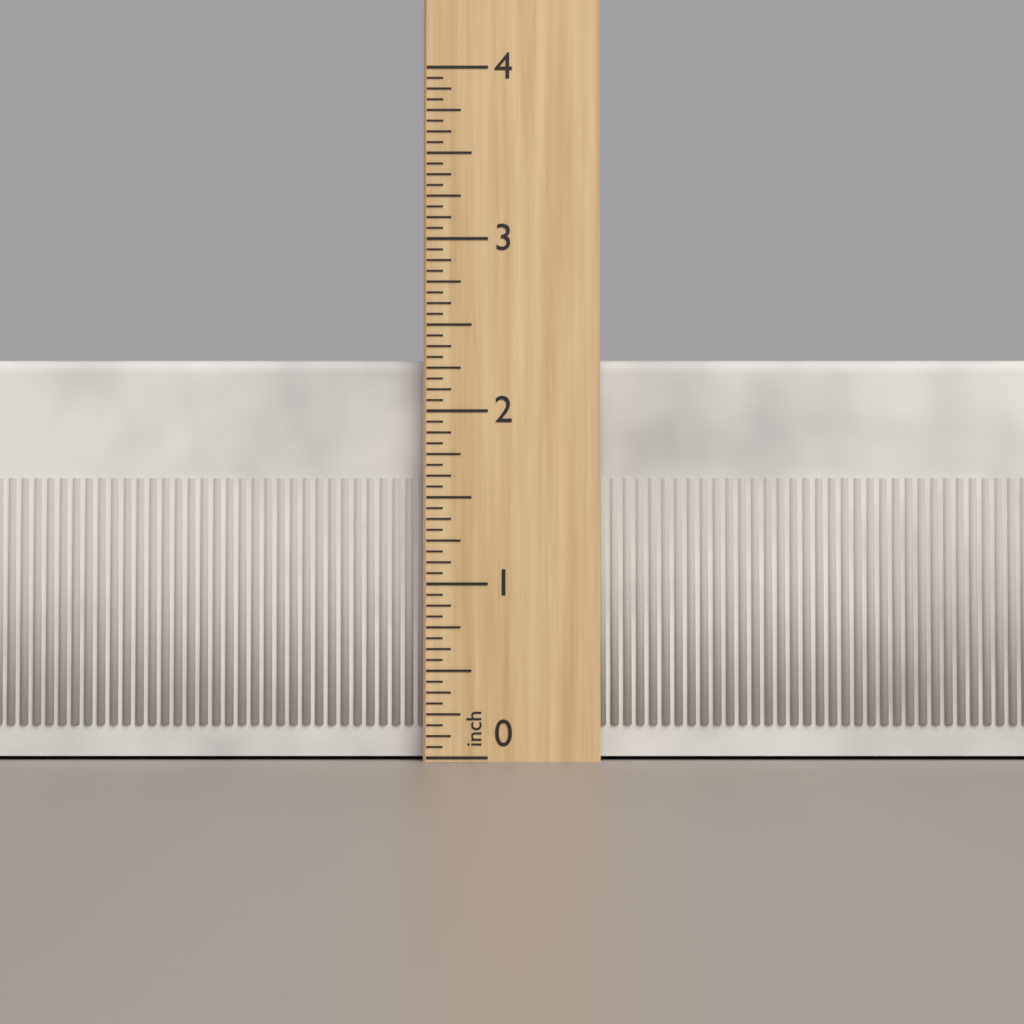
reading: 2.3125 inch
